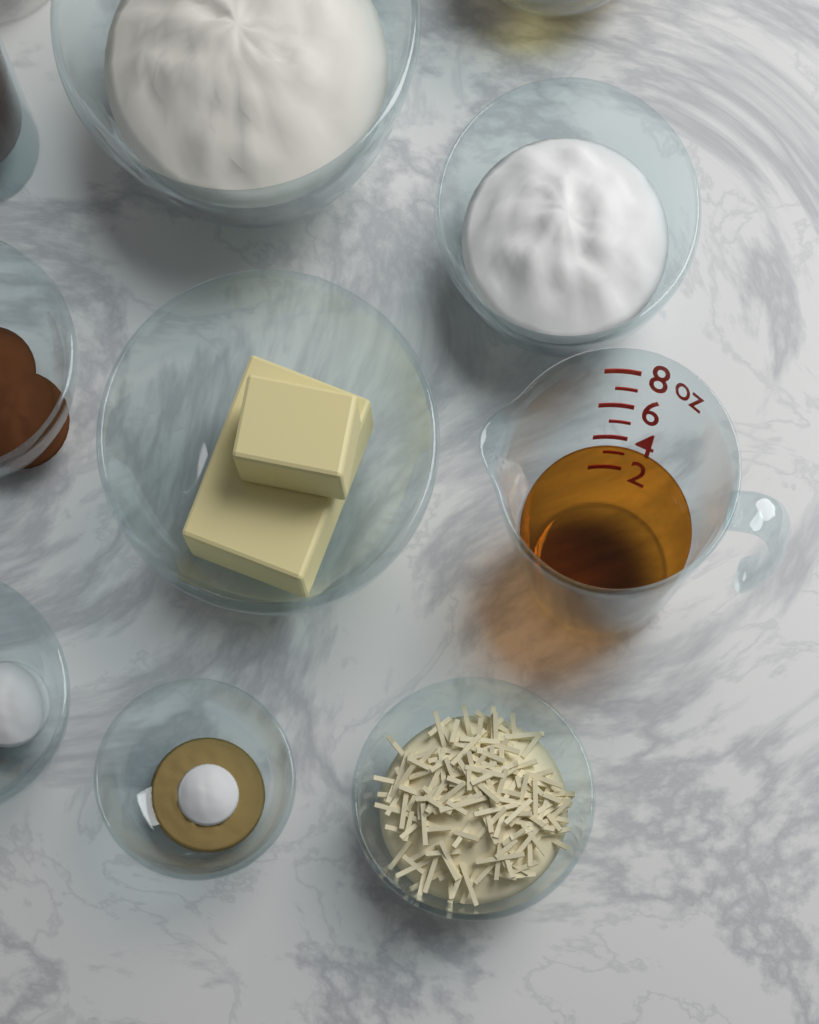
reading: 4 oz
